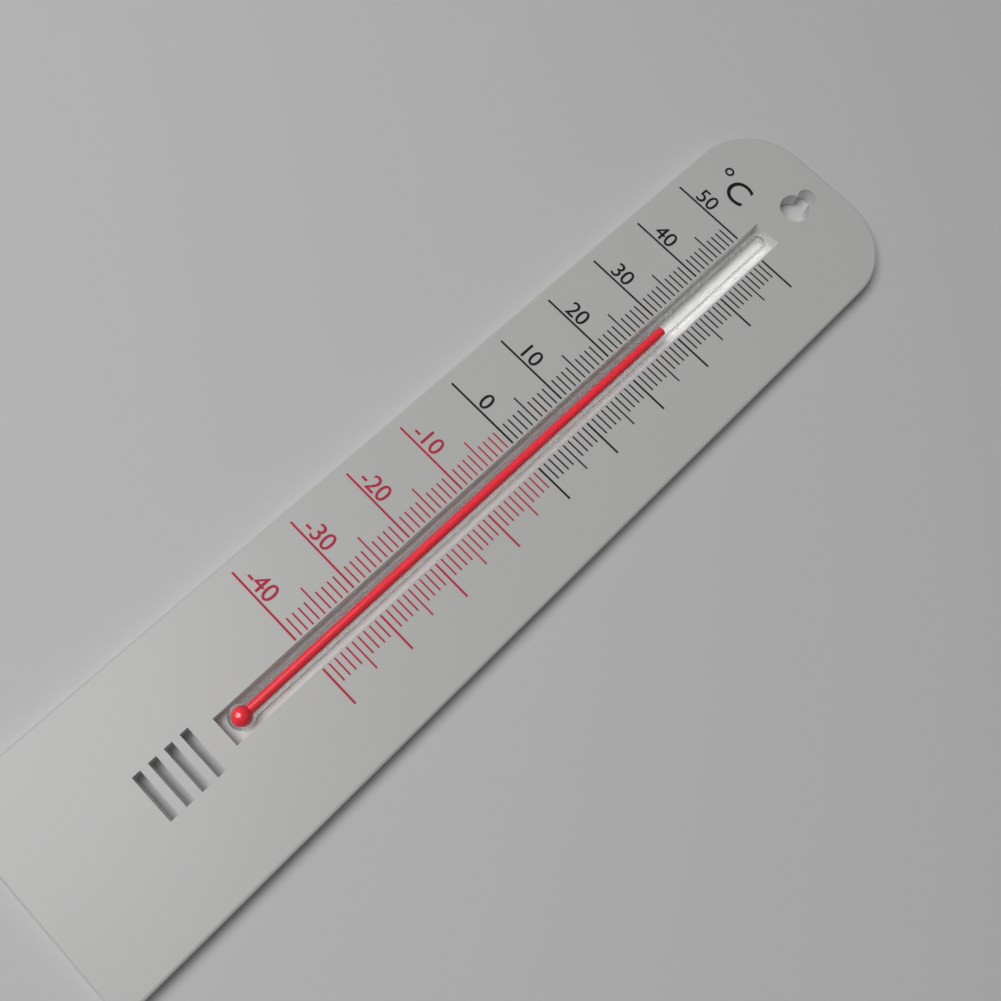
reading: 29 °C
